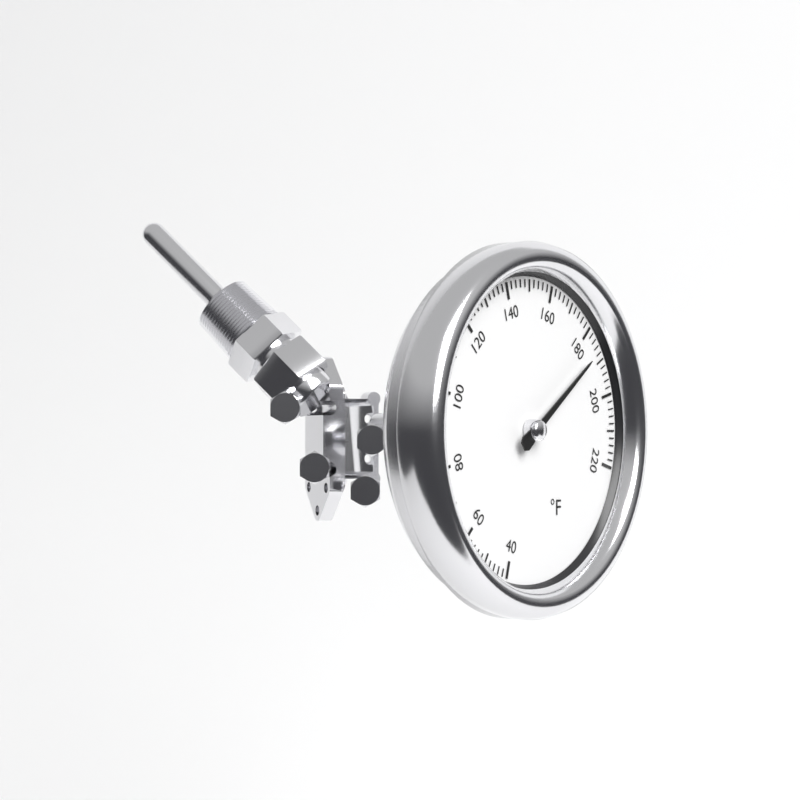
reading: 186 °F
